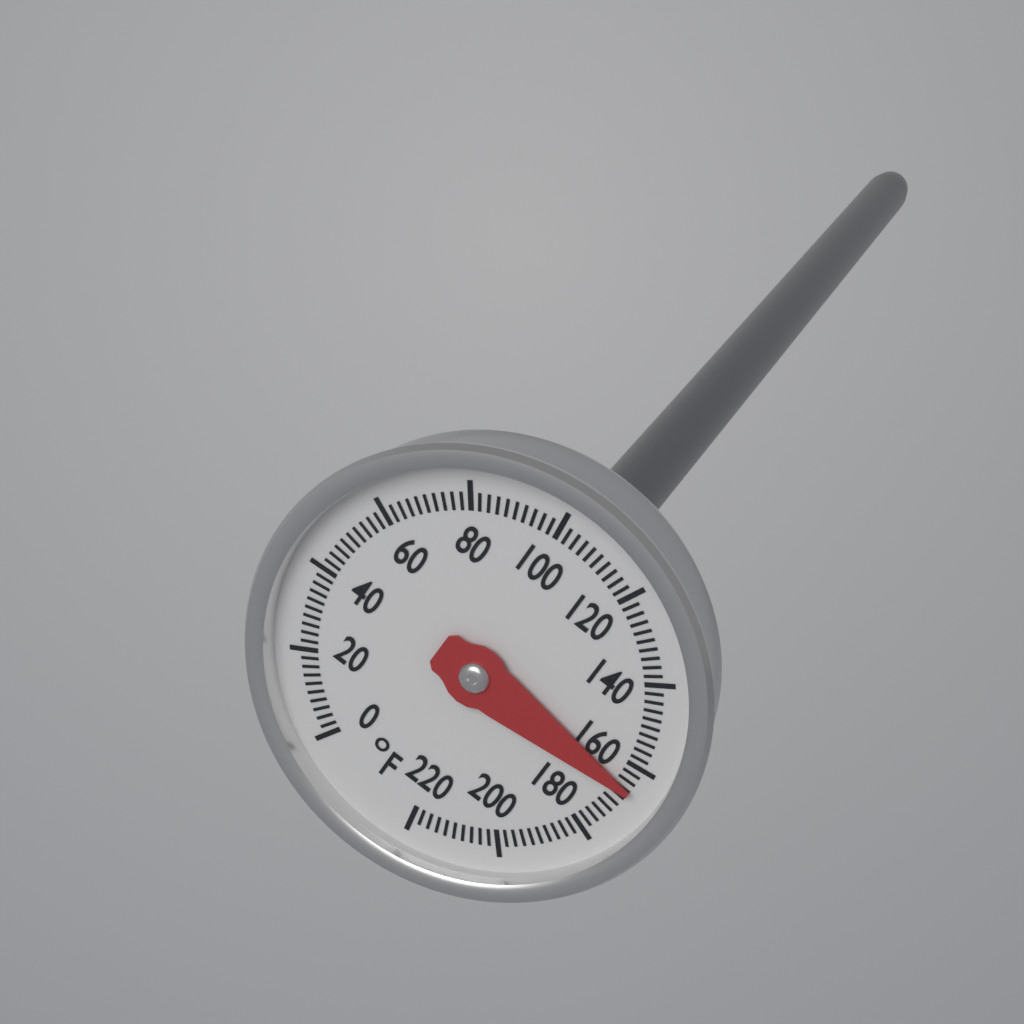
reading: 166 °F
